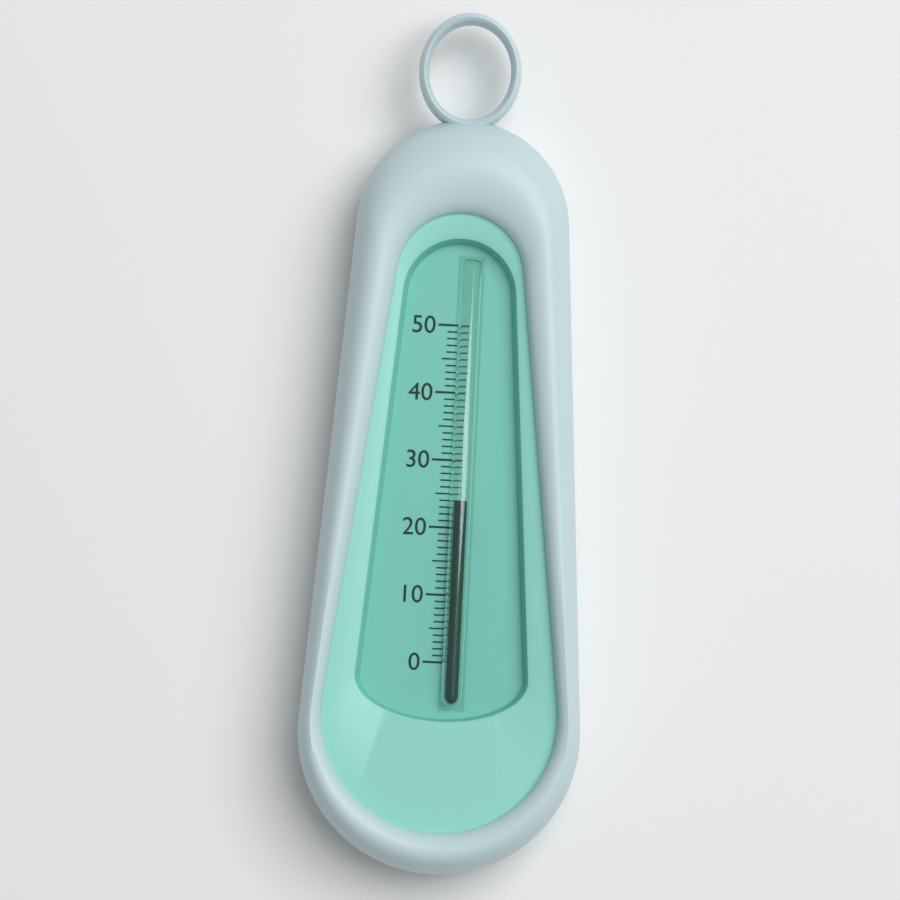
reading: 24 (no unit)
